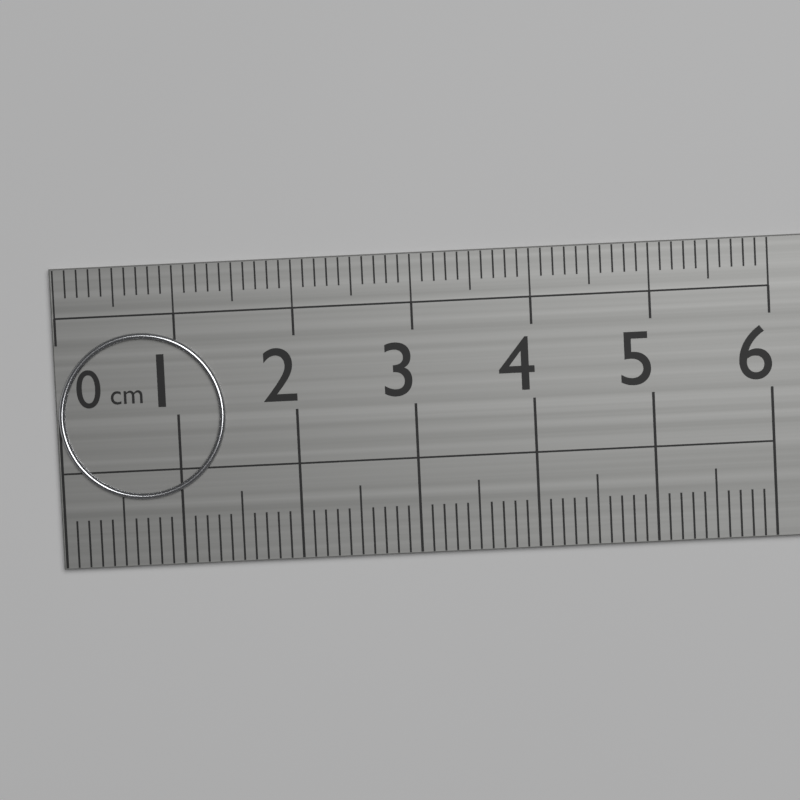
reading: 1.4 cm
